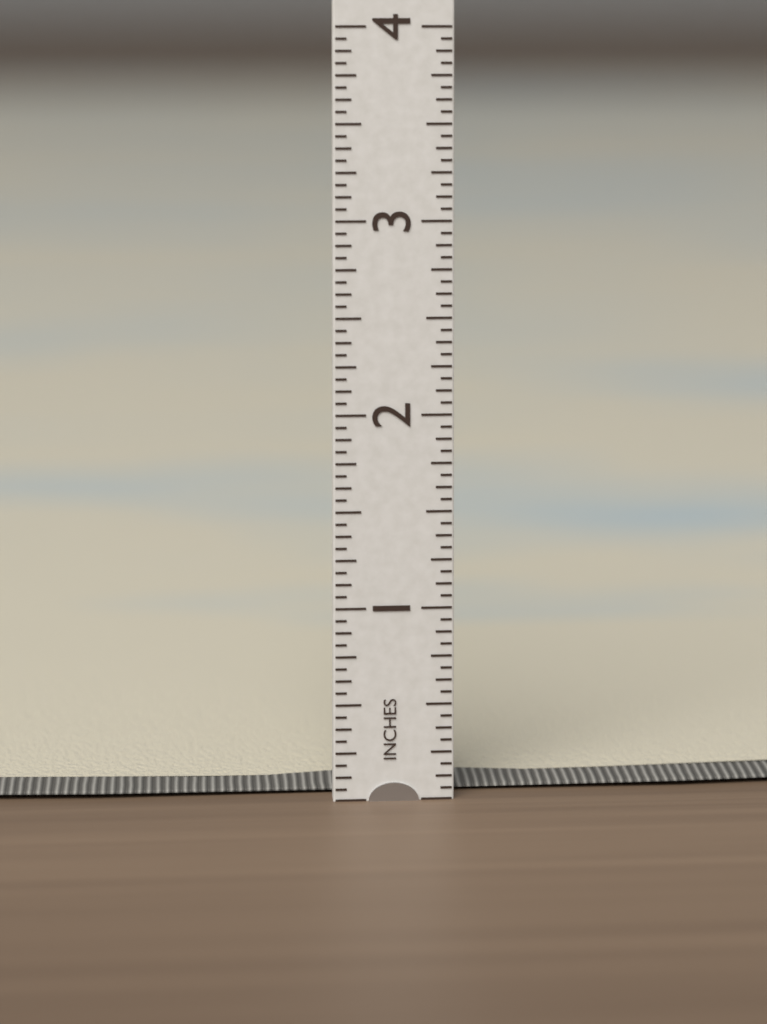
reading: 0.1250 in
